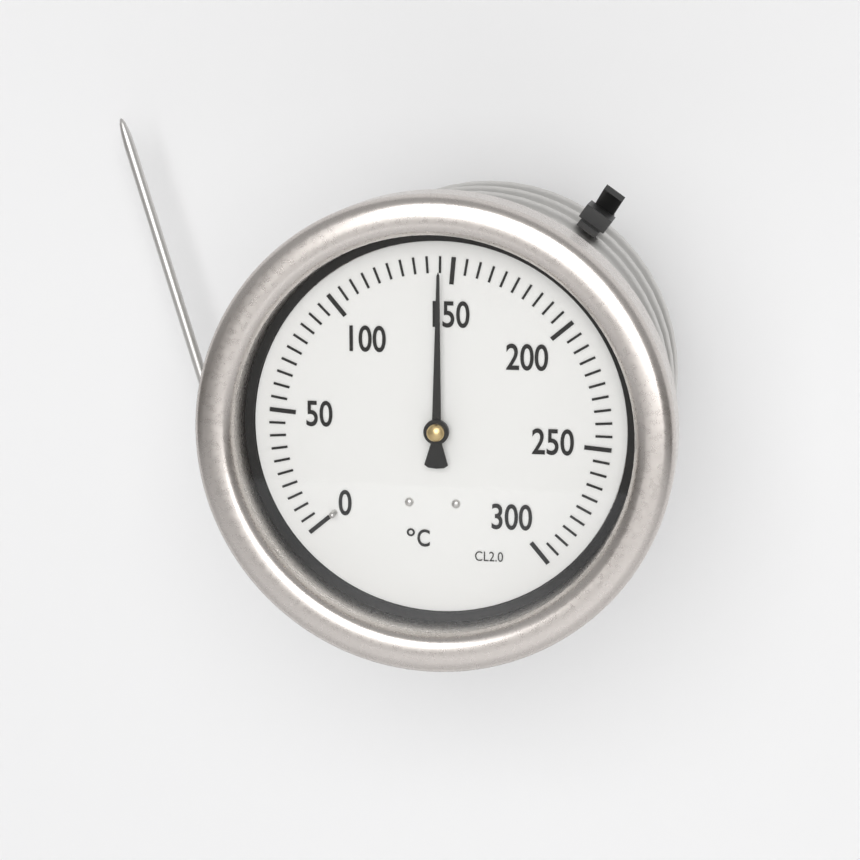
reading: 145 °C
